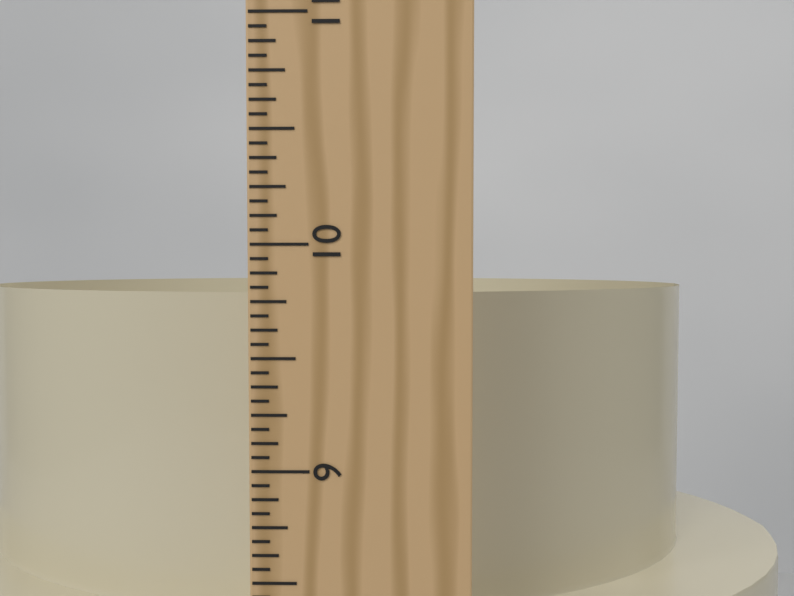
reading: 9.7500 in
